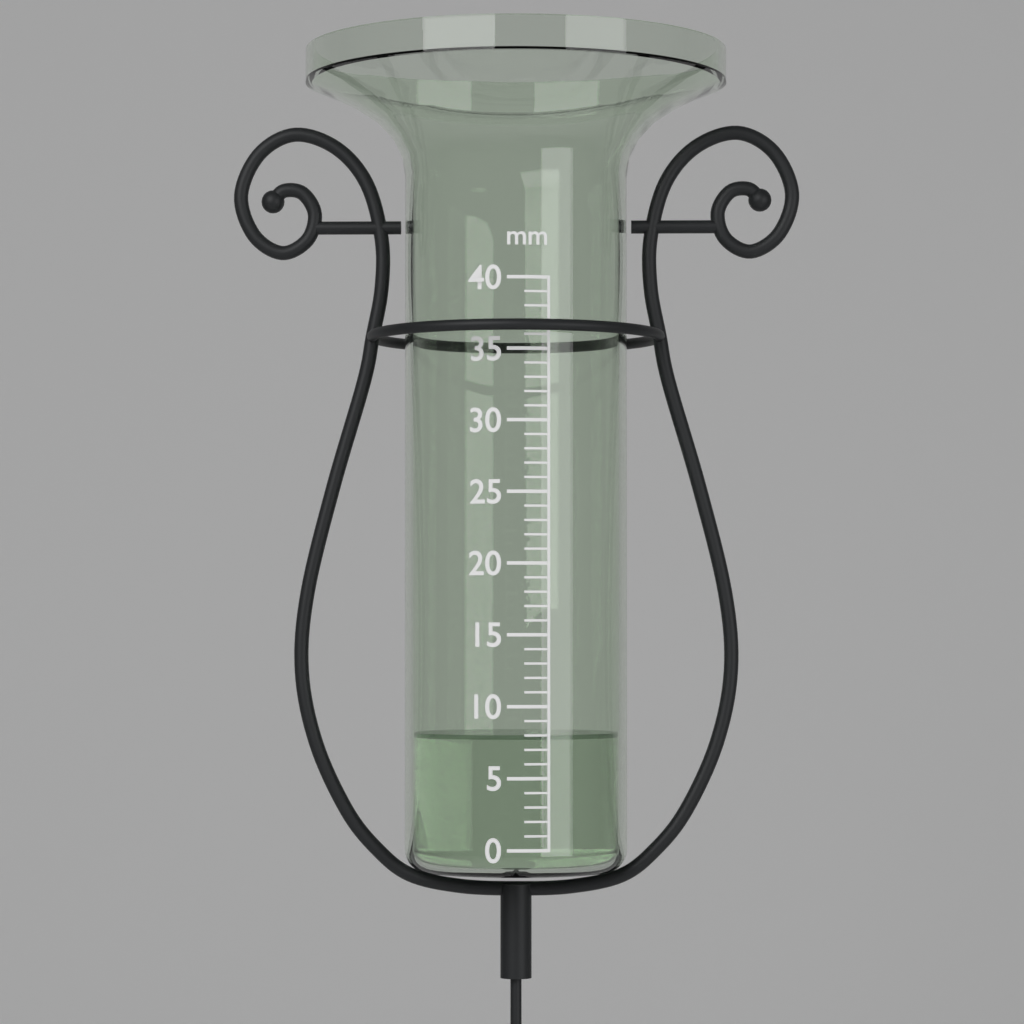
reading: 8 mm
